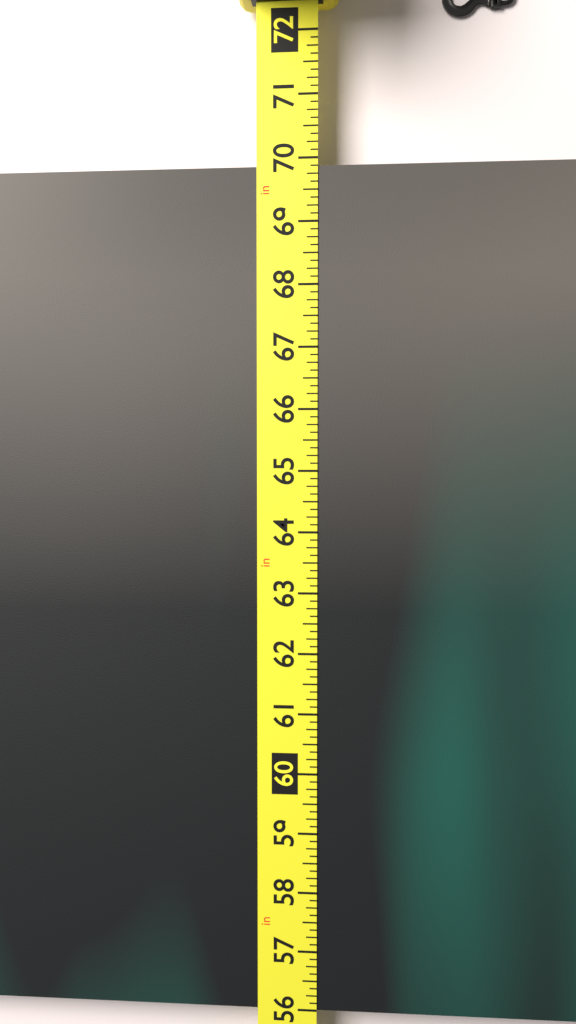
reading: 69.875 in
